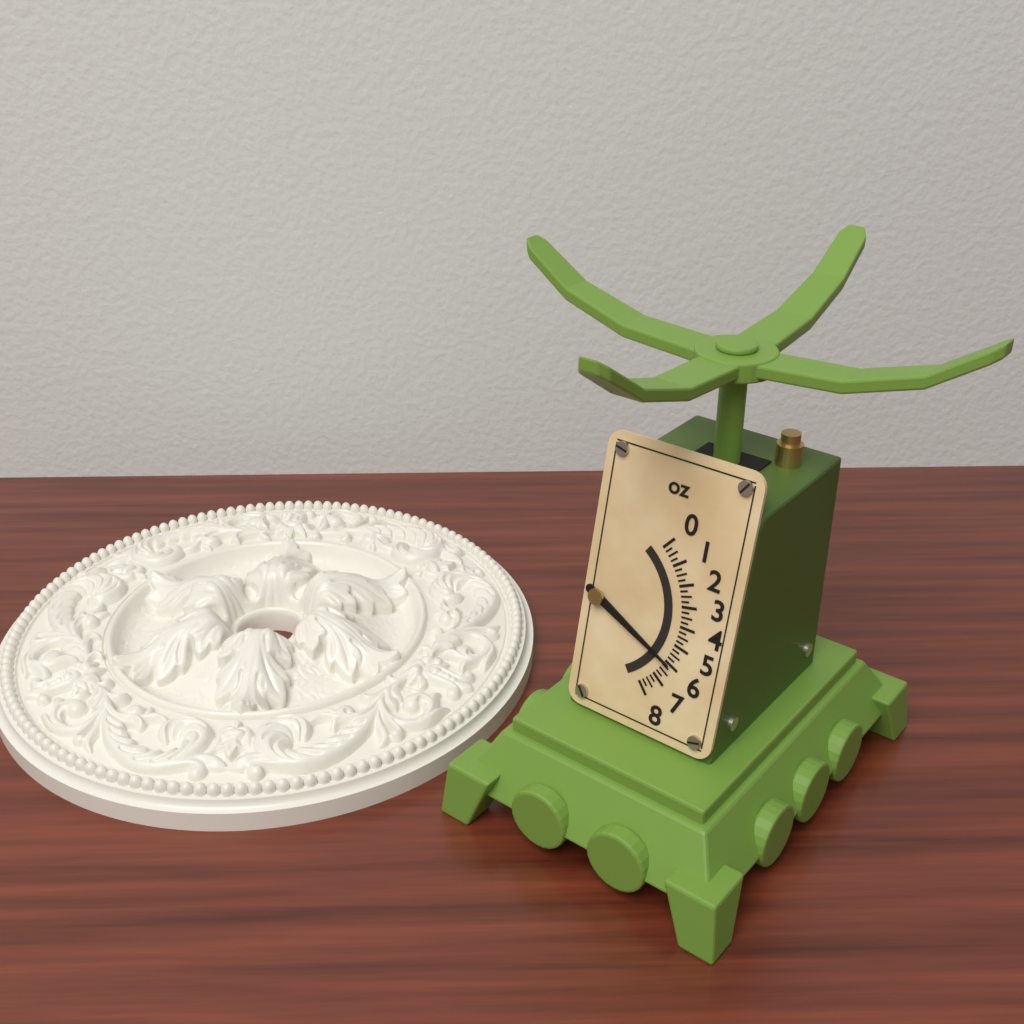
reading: 6.00 oz
